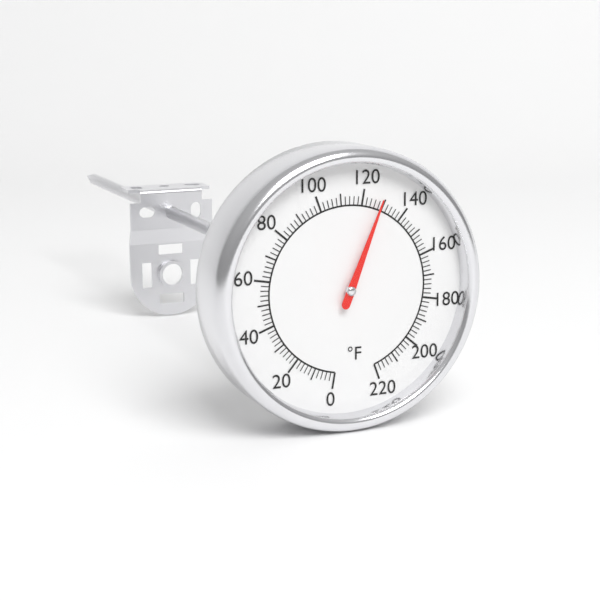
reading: 128 °F
